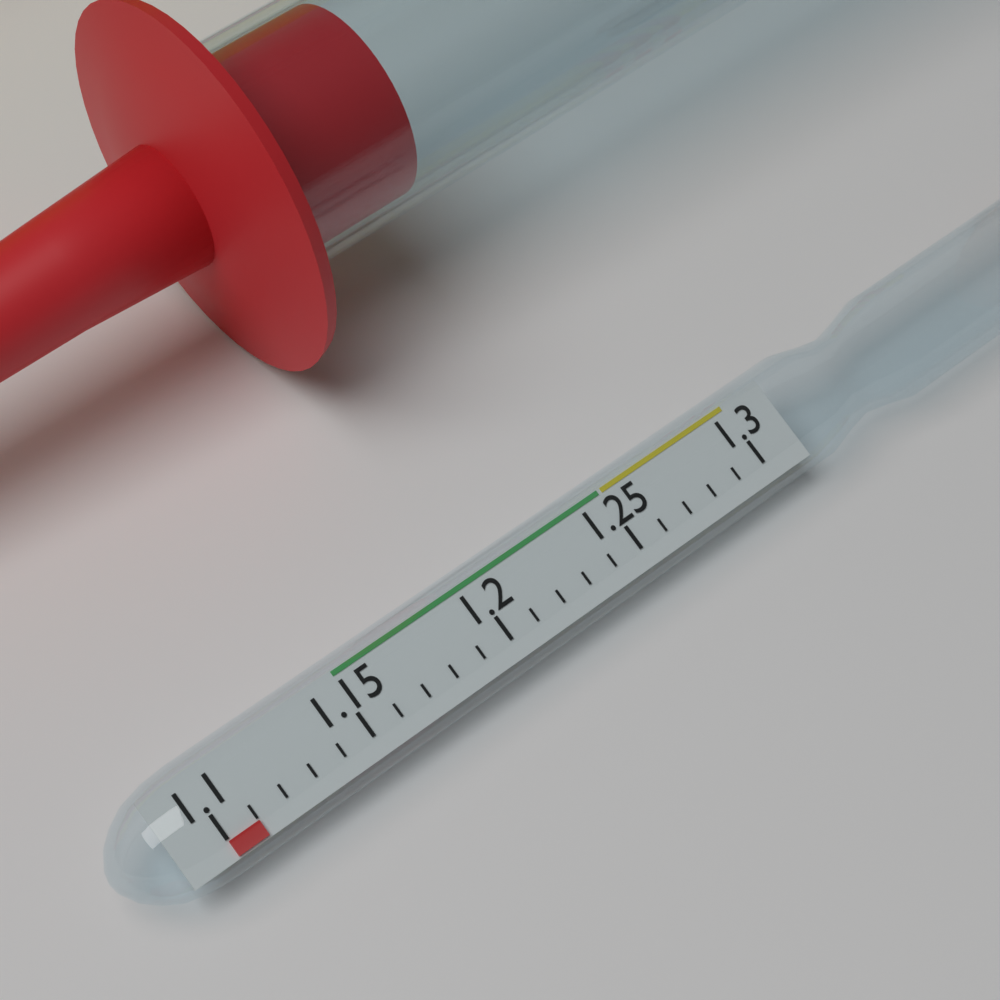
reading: 1.11 (no unit)
